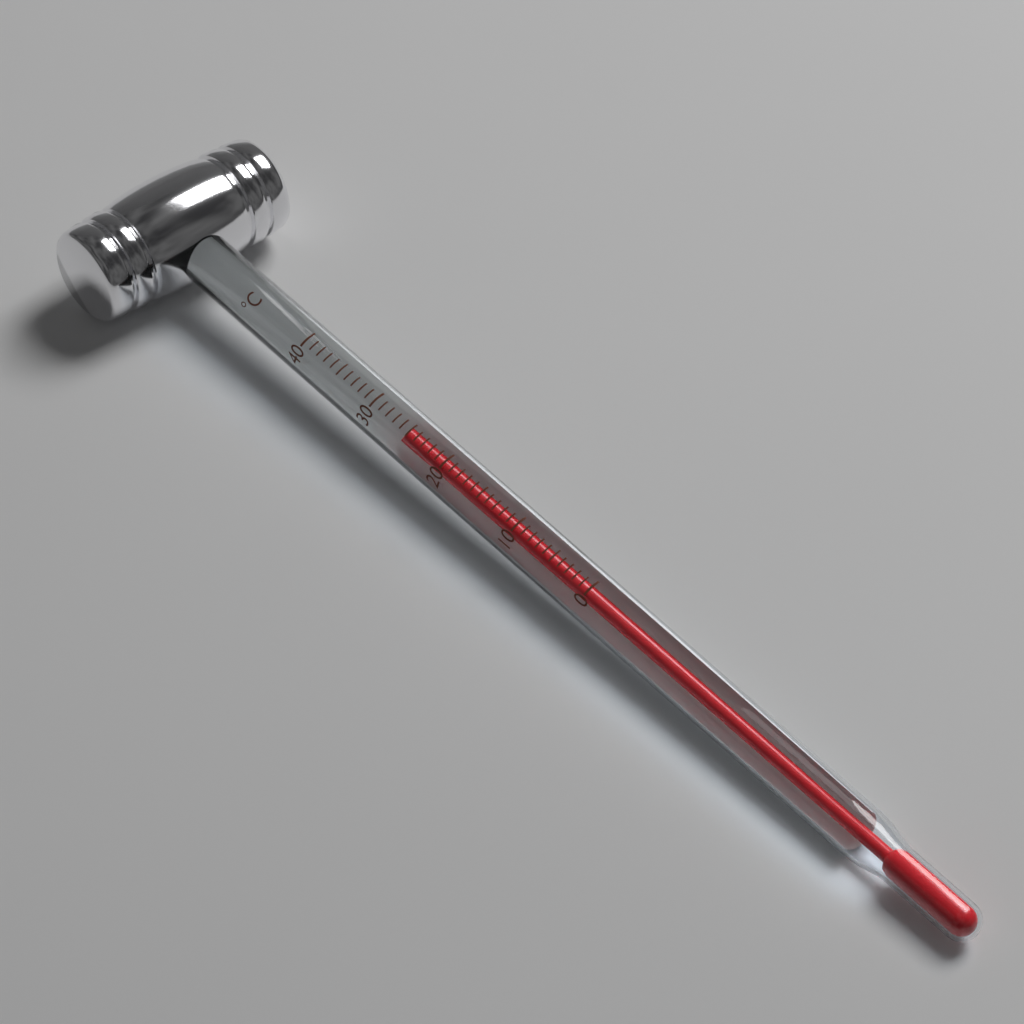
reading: 25 °C
